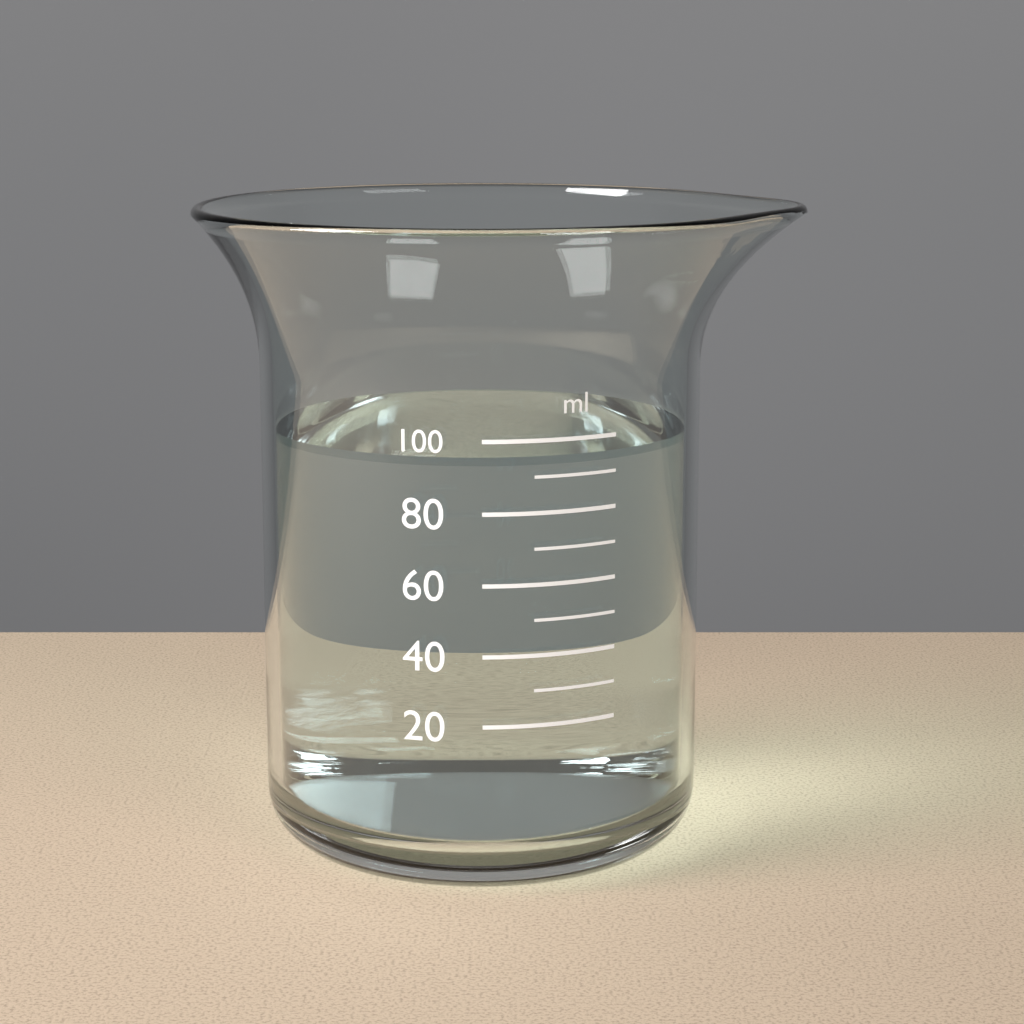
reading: 95 ml
